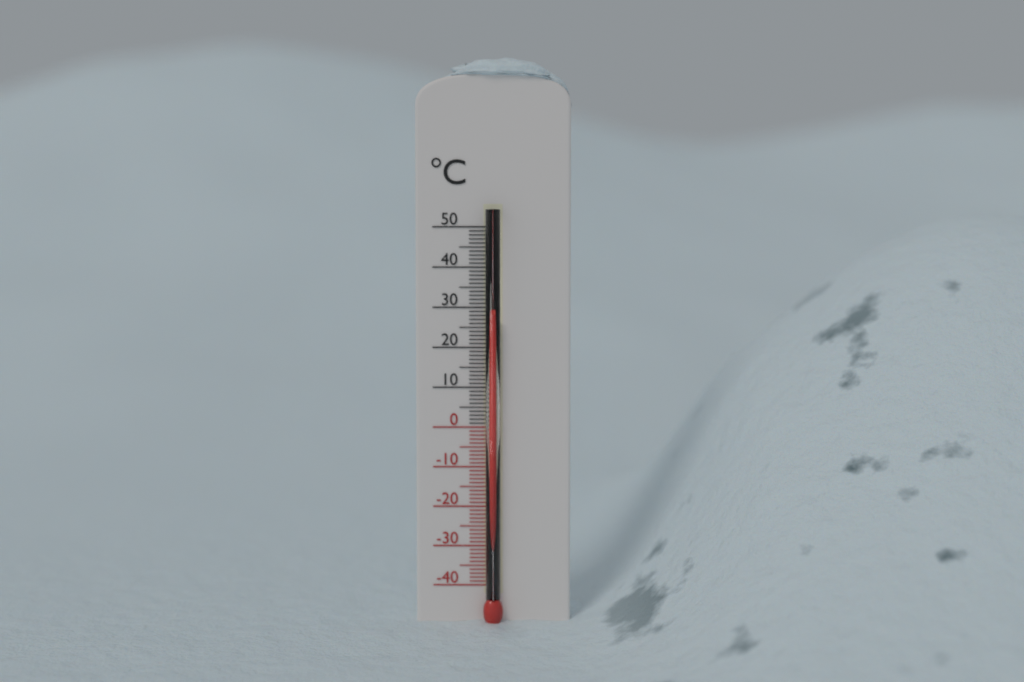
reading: 28 °C
